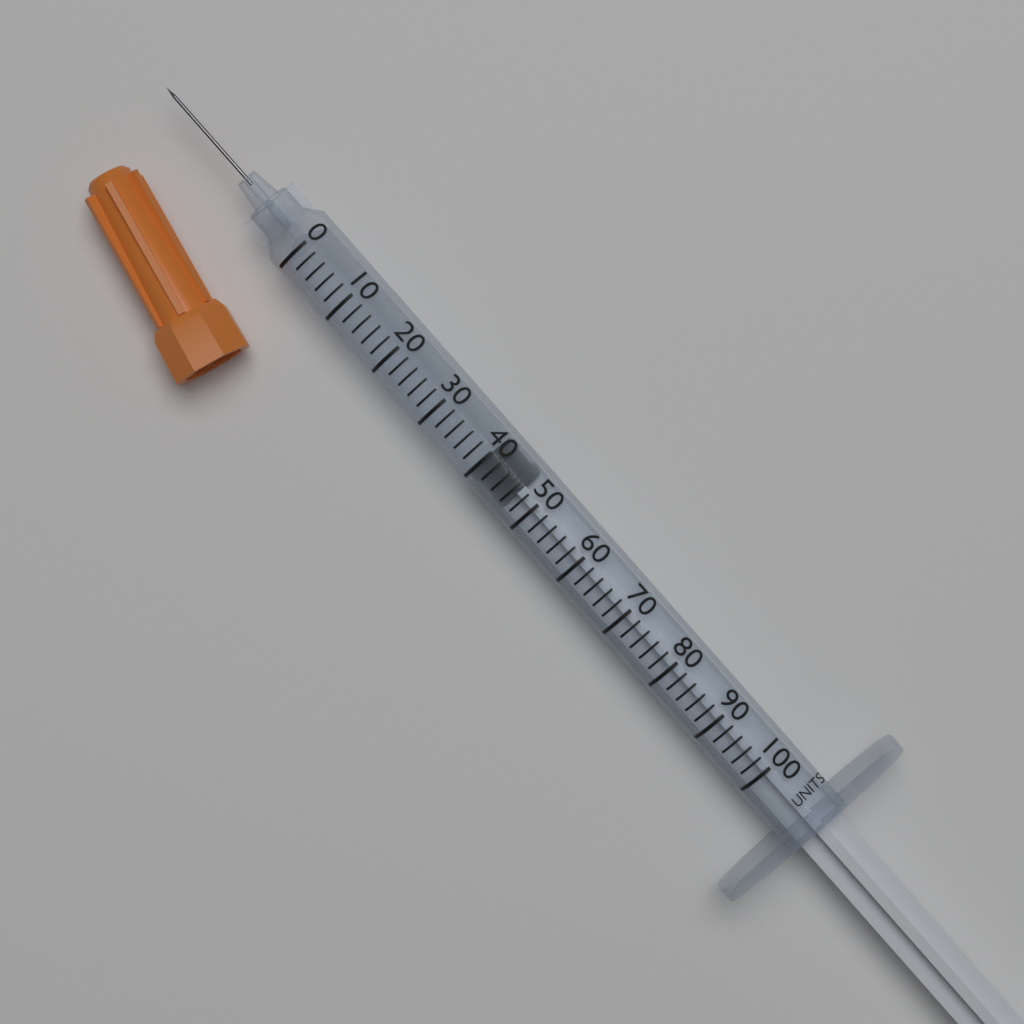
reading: 40 units
